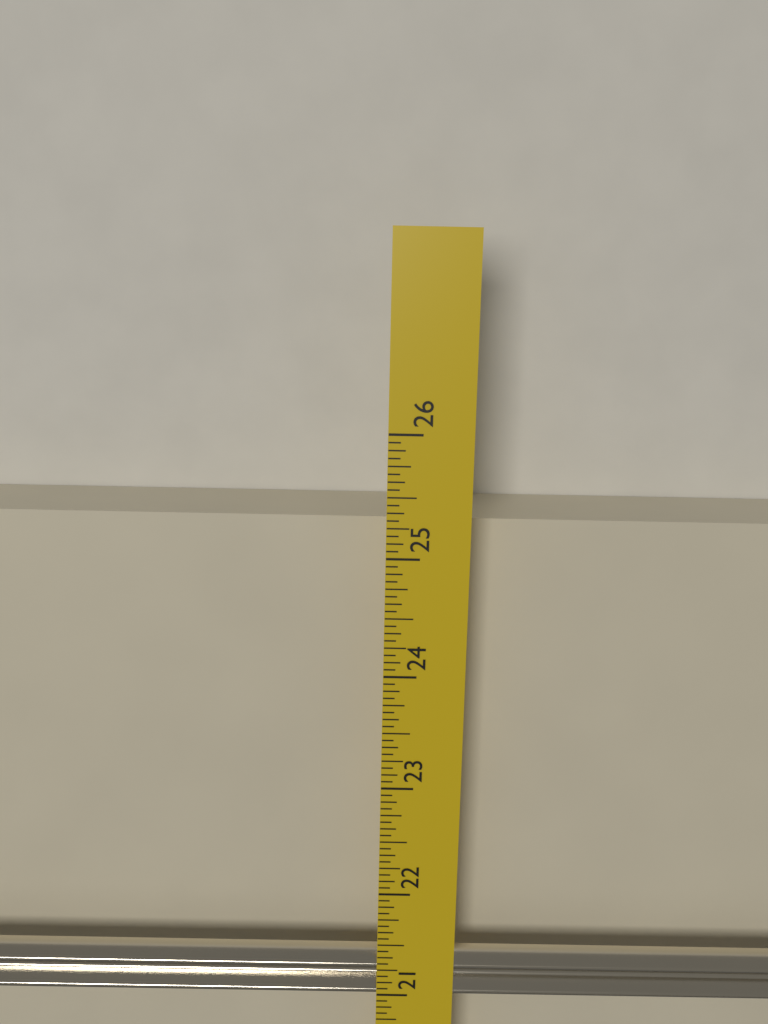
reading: 25.1875 in
